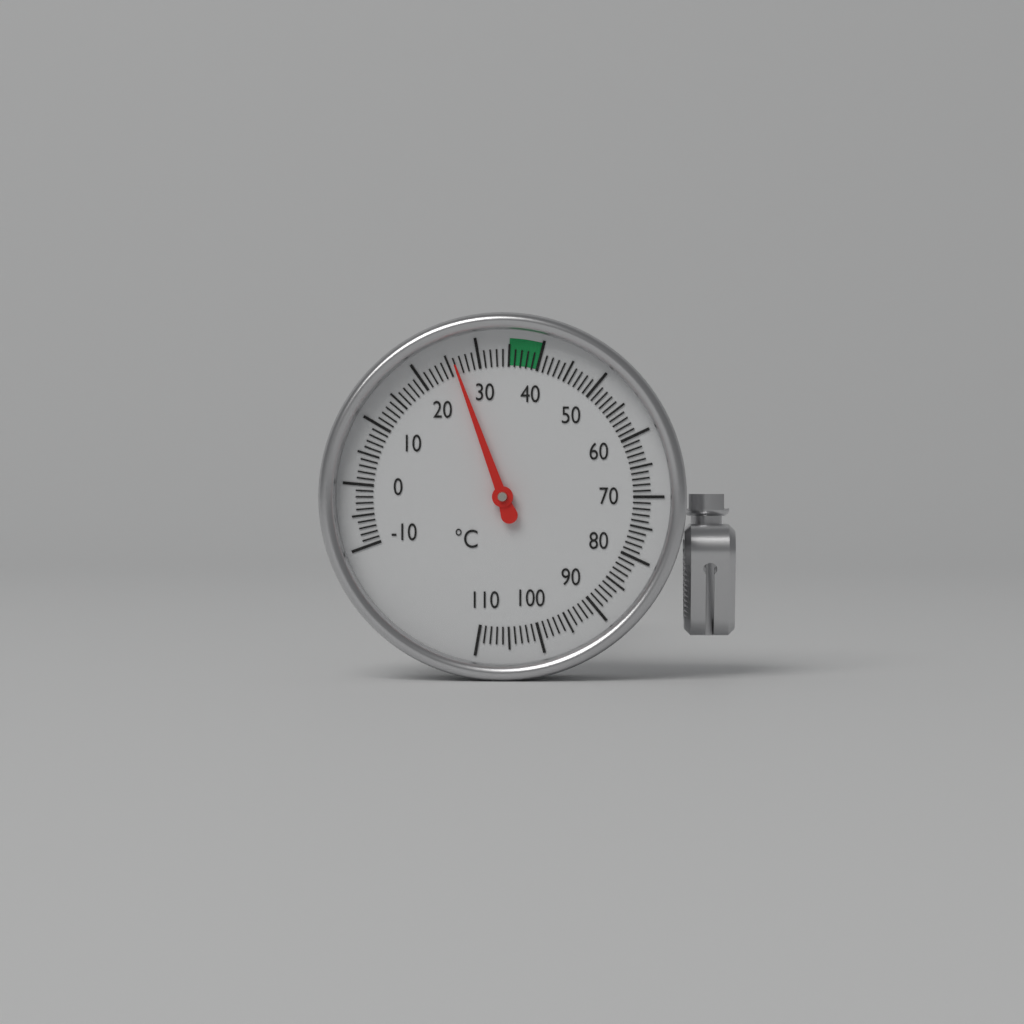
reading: 26 °C
